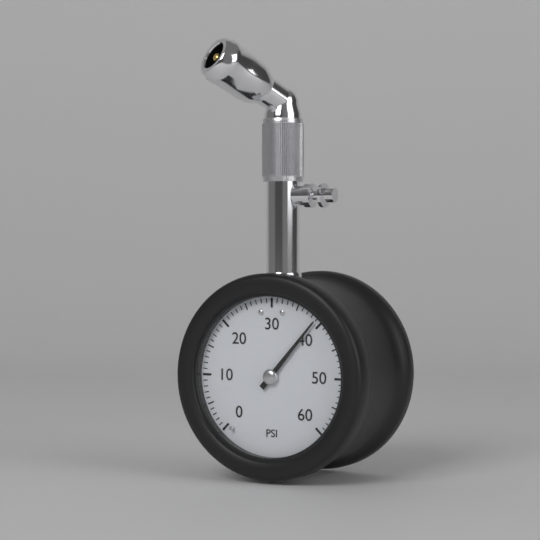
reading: 39 psi
